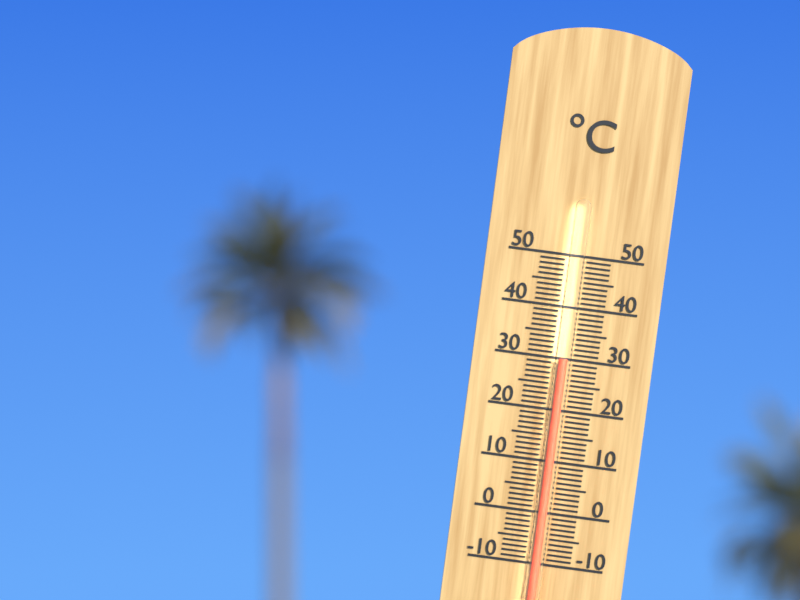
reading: 30 °C
